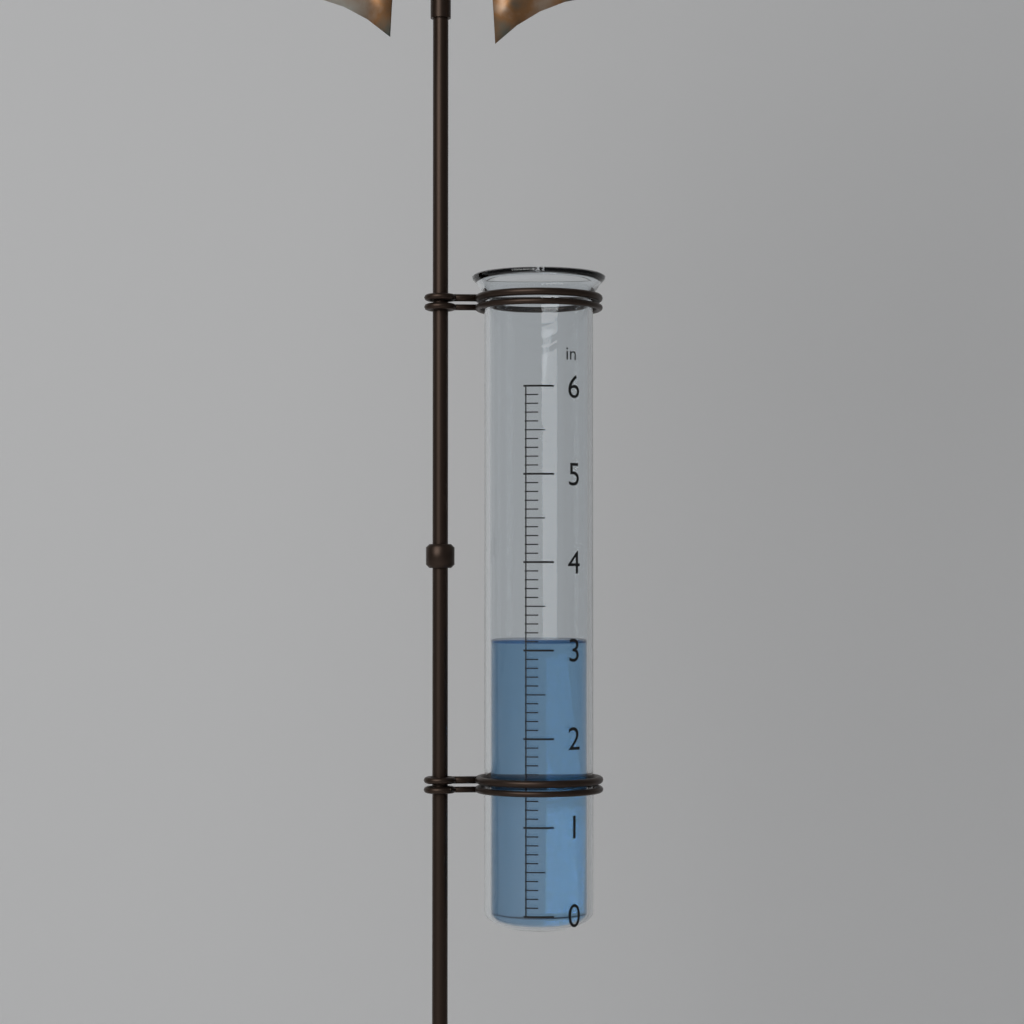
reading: 3.1 in
